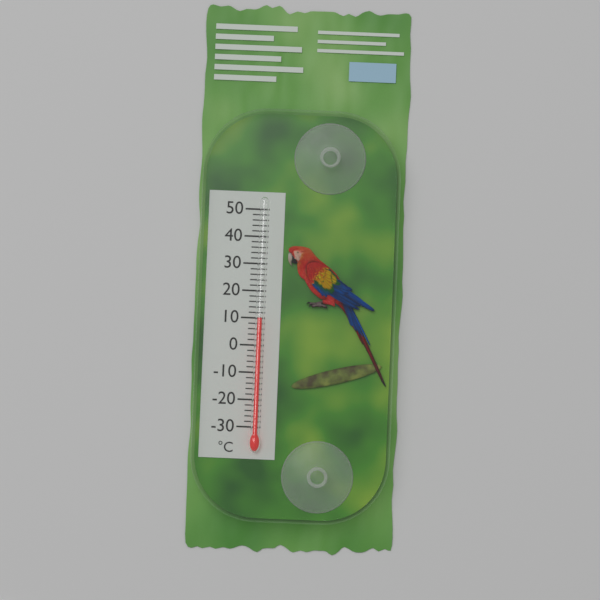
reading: 10 °C
